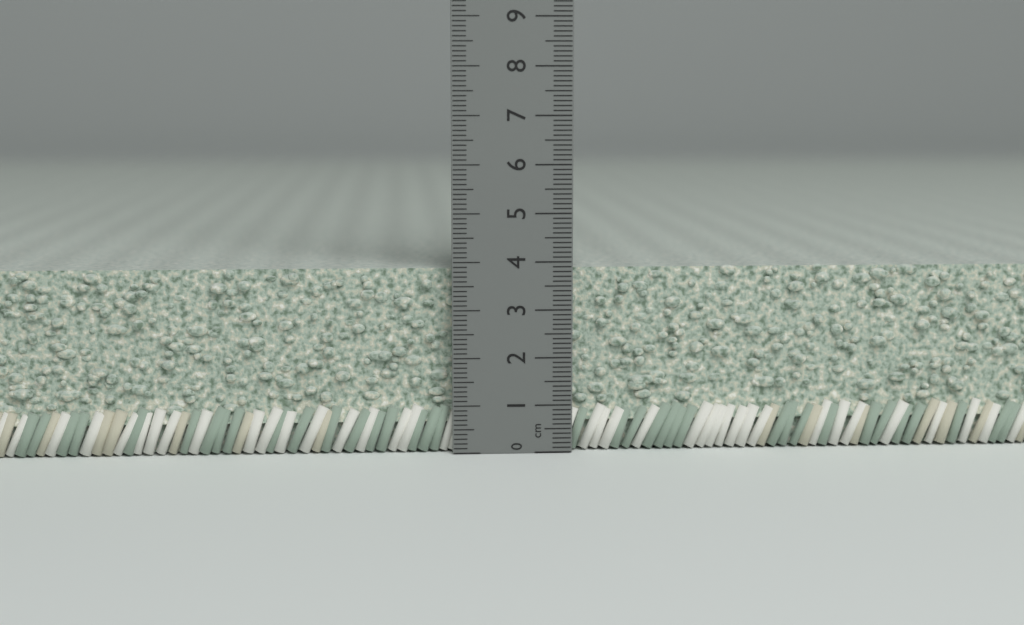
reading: 3.9 cm
